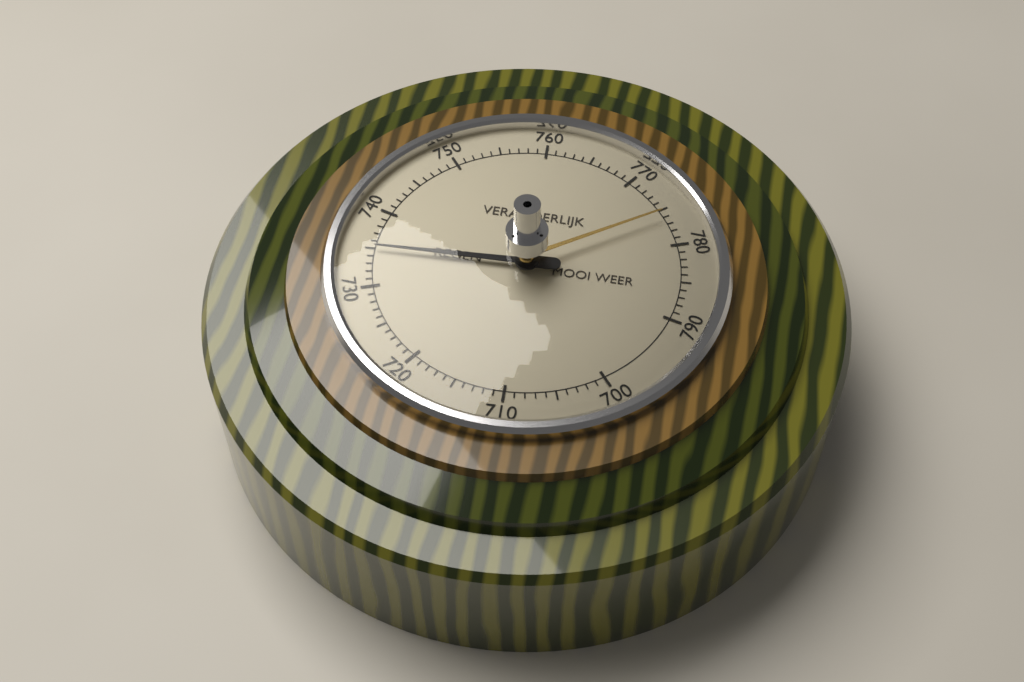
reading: 735 (no unit)
